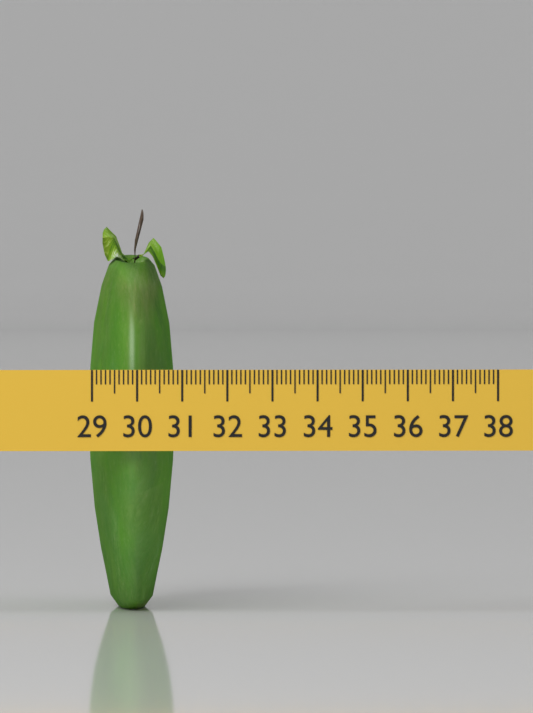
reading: 30.9 (no unit)
